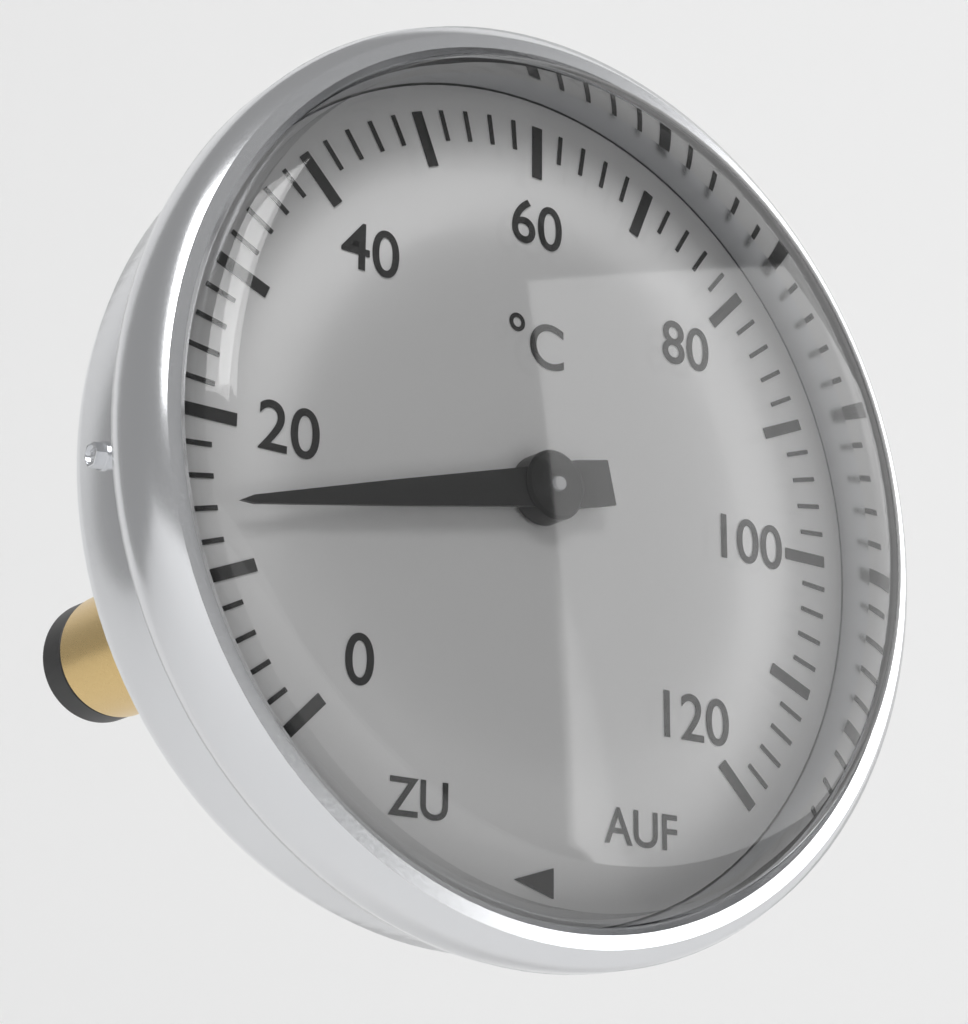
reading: 14 °C
